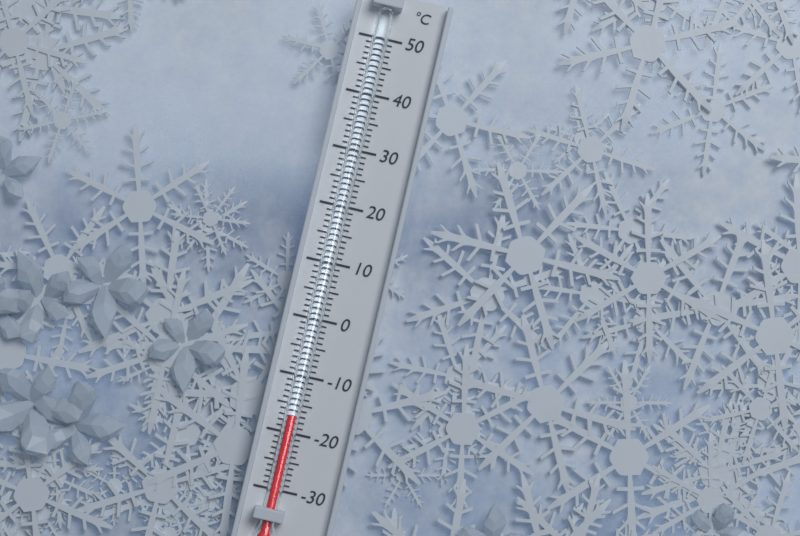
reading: -17 °C
